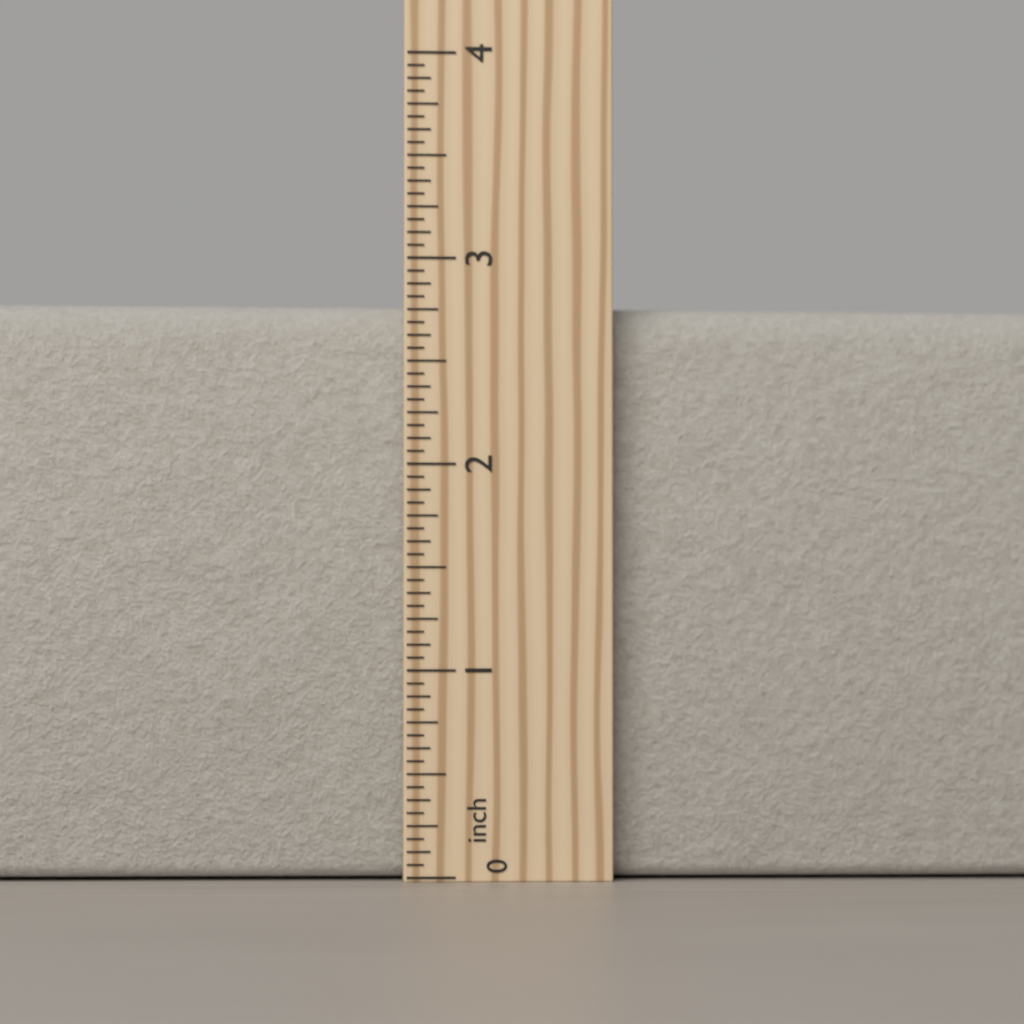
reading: 2.8125 inch
